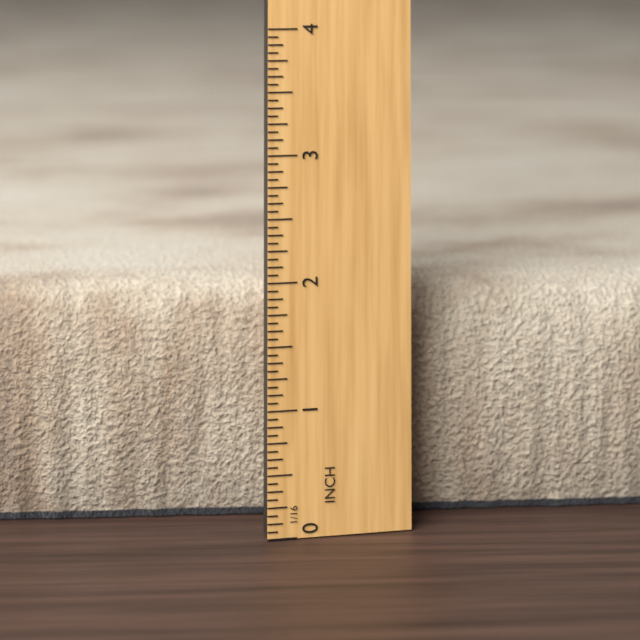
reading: 1.8750 in
